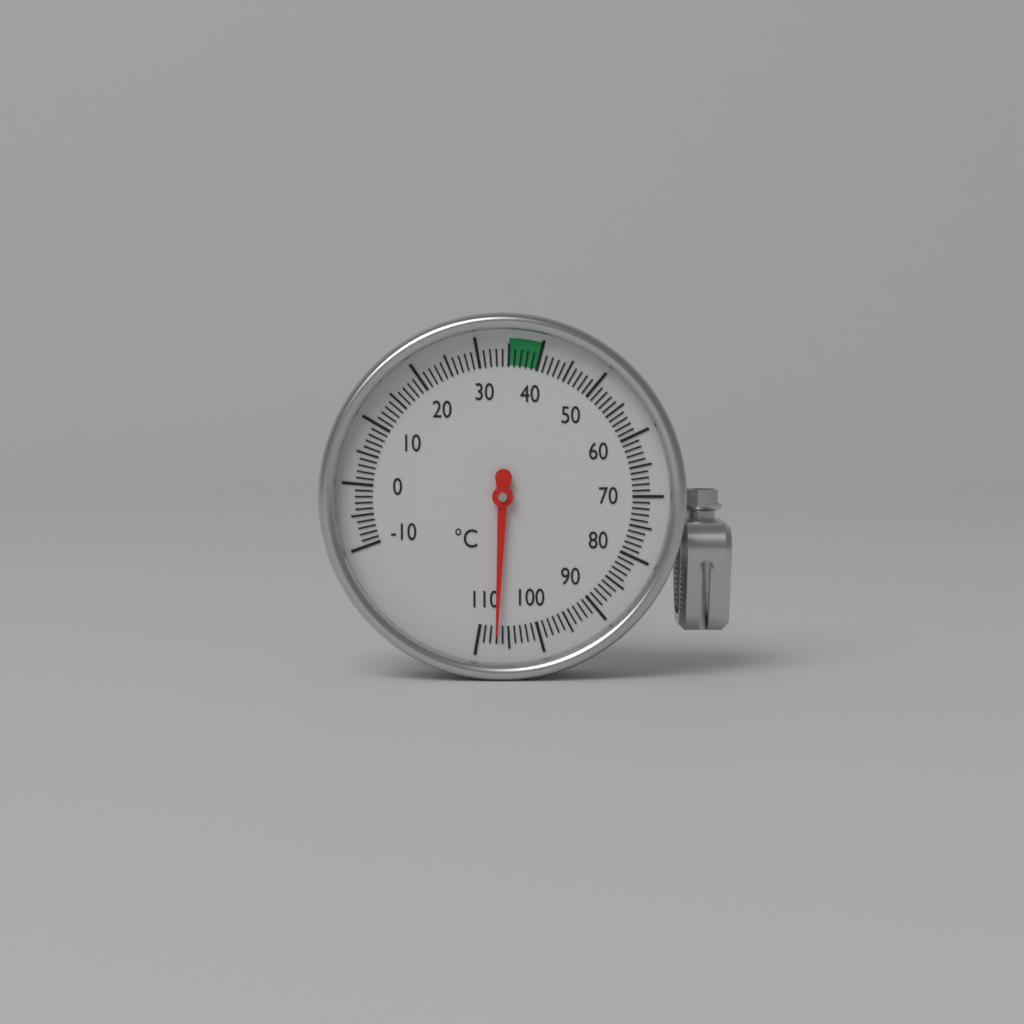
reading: 107 °C
